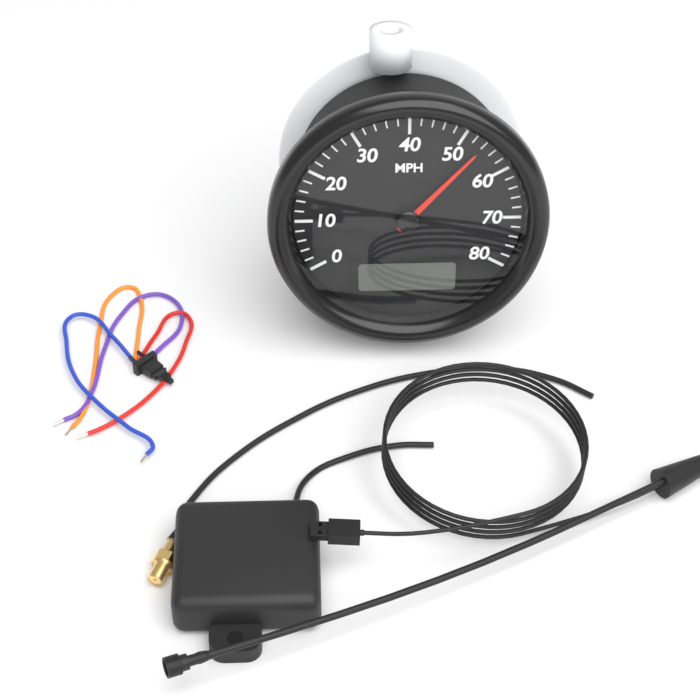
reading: 54 MPH
